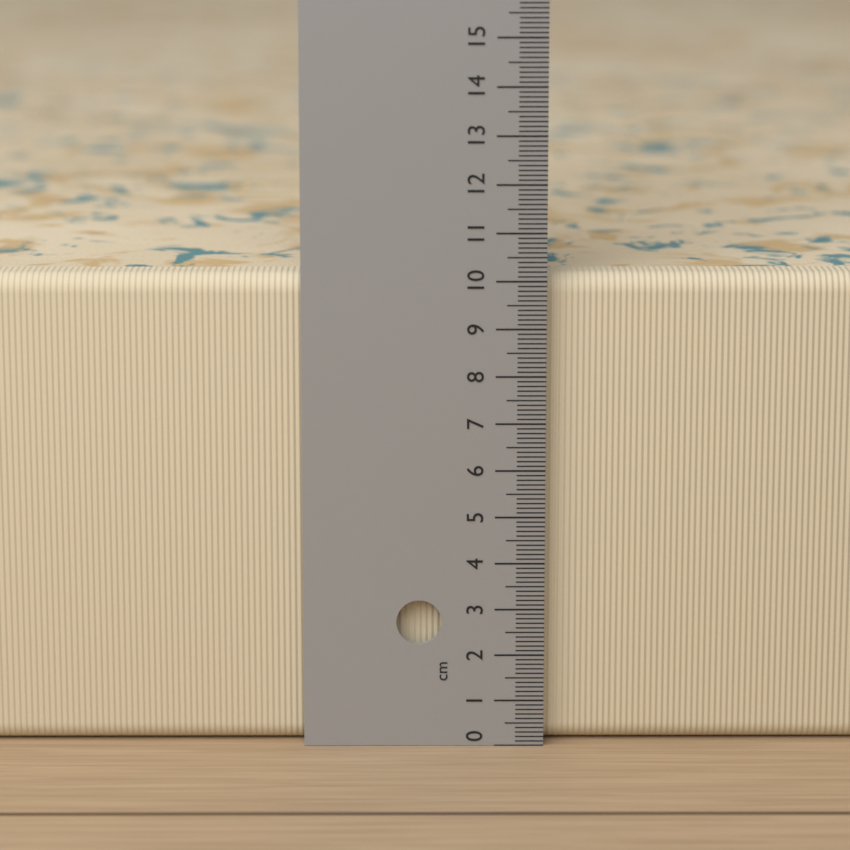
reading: 10.1 cm
